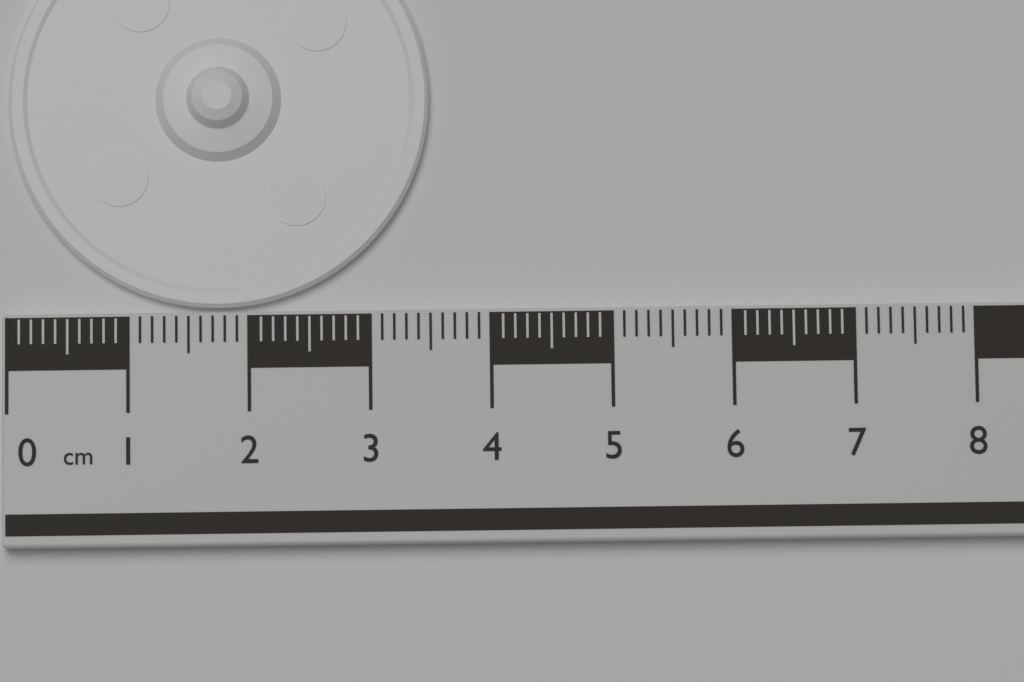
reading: 3.5 cm
